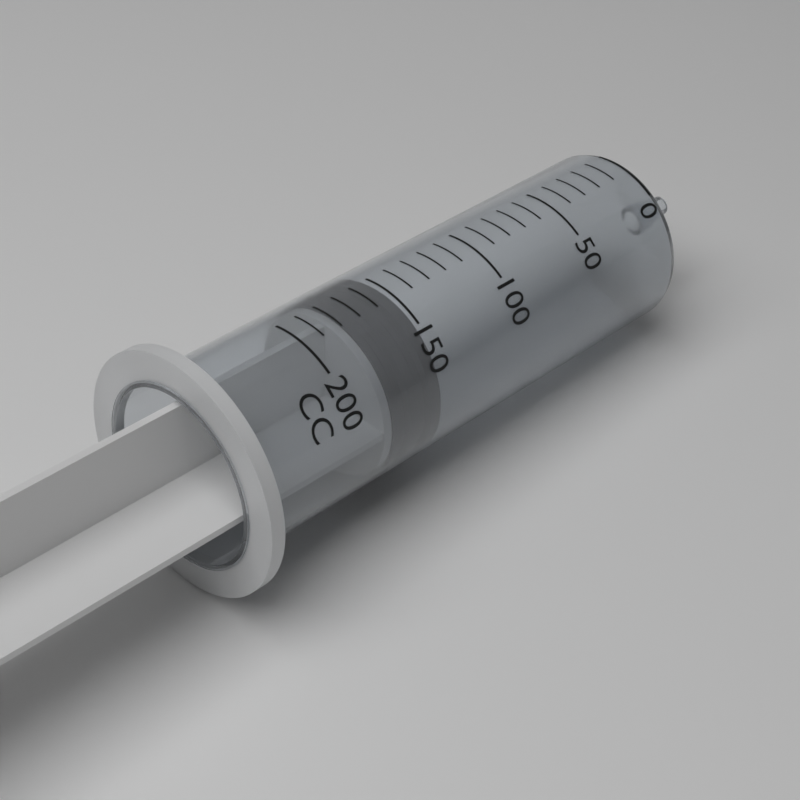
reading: 150 cc
